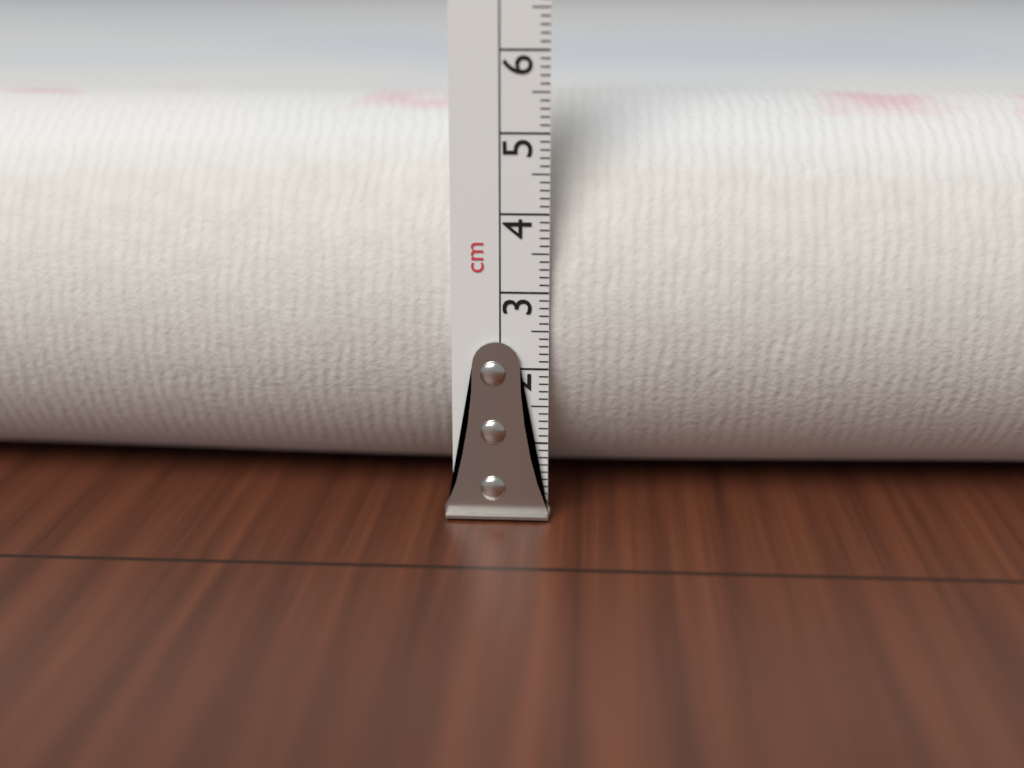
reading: 5.3 cm
